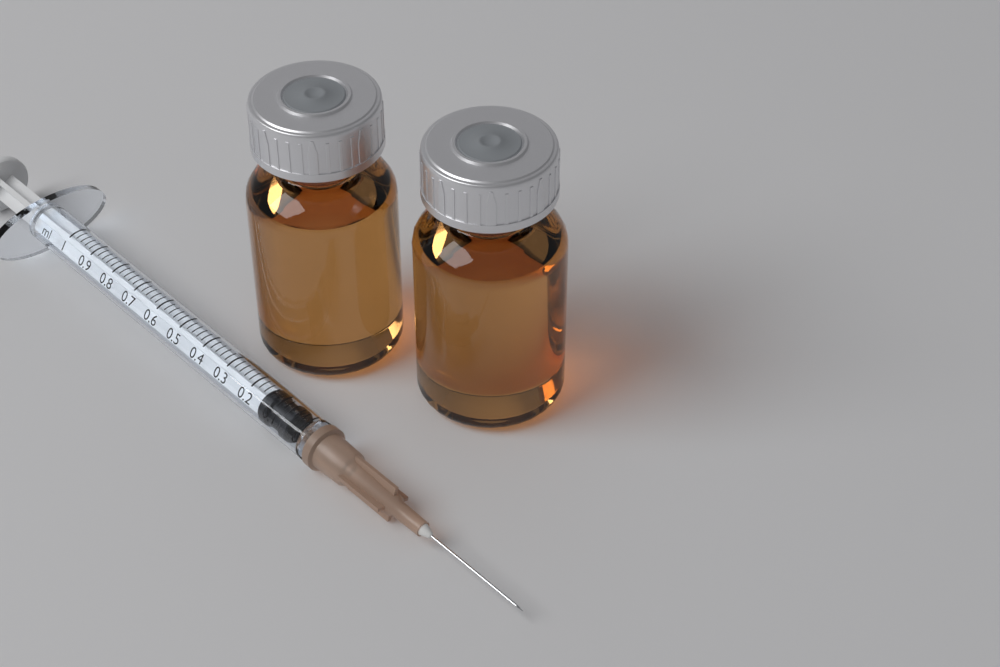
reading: 0.04 ml
